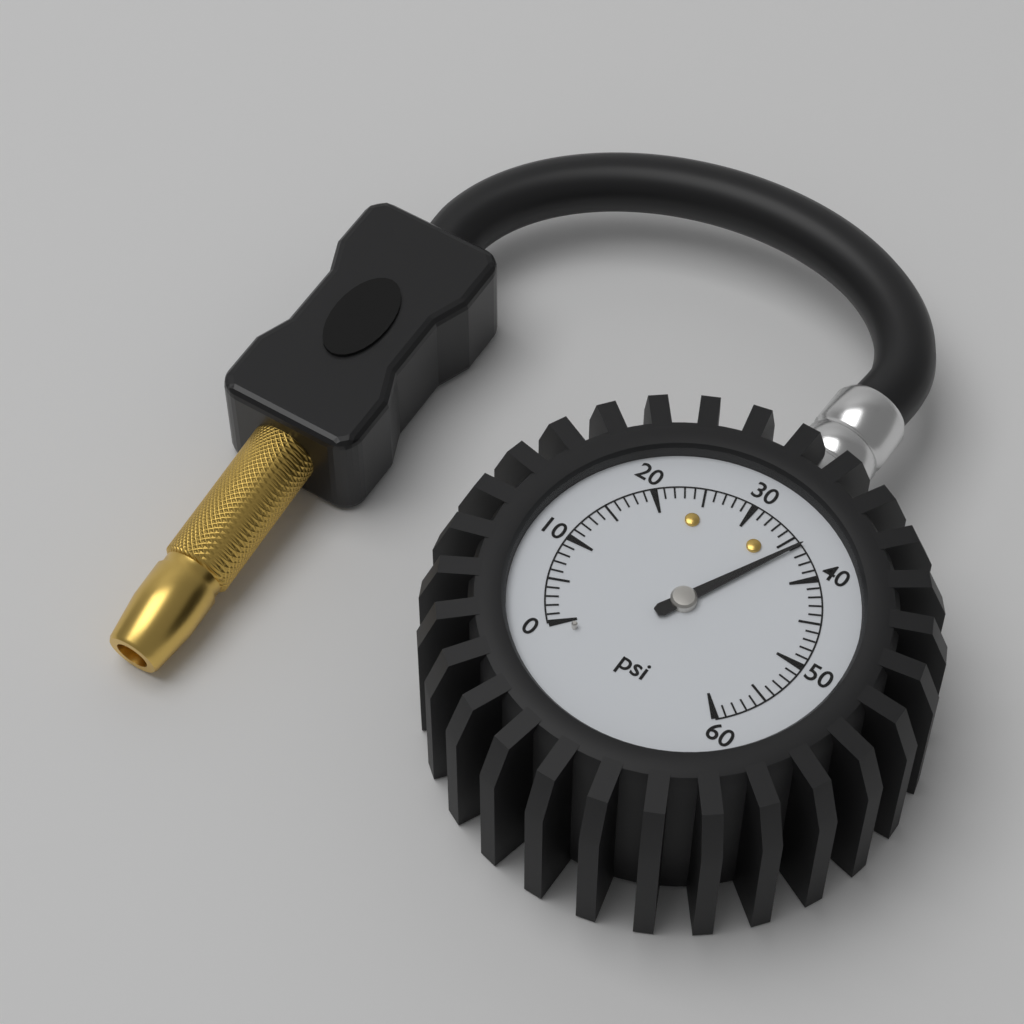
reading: 36 psi
